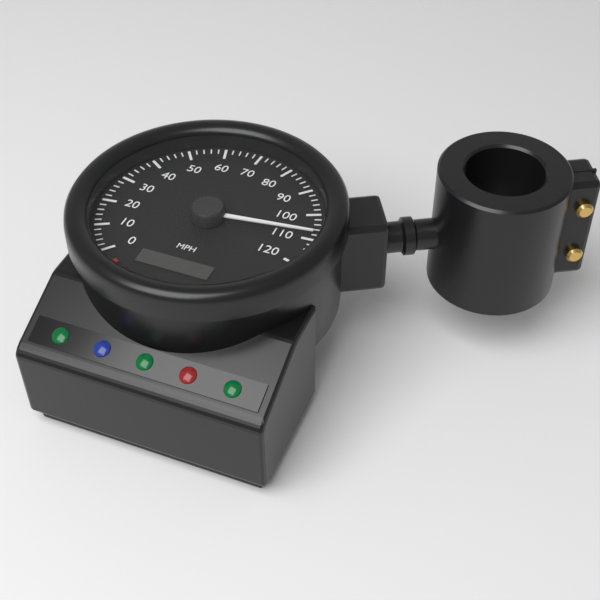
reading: 108 mph
